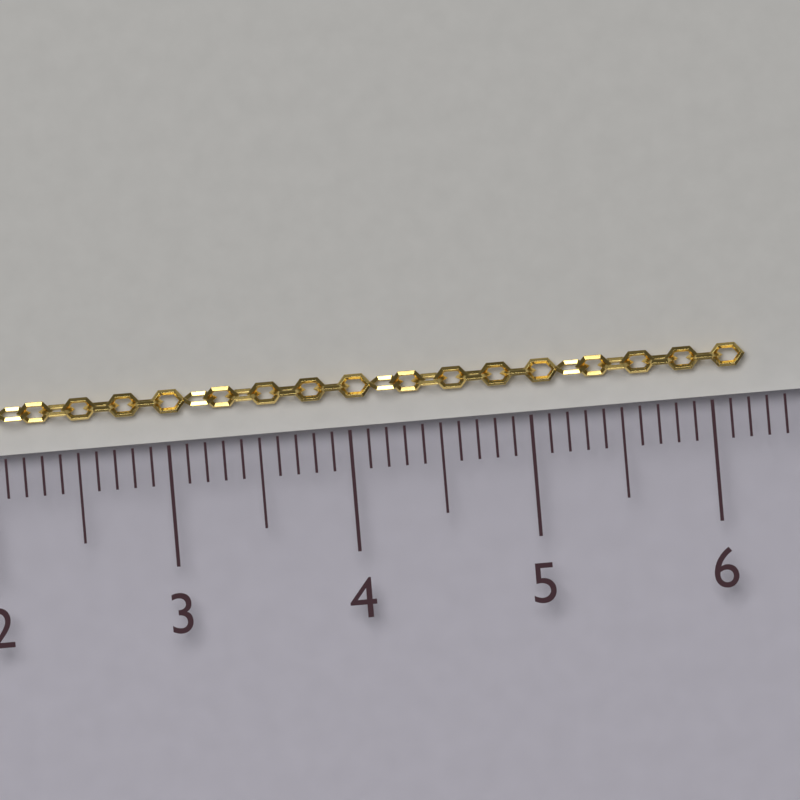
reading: 6.2 cm
